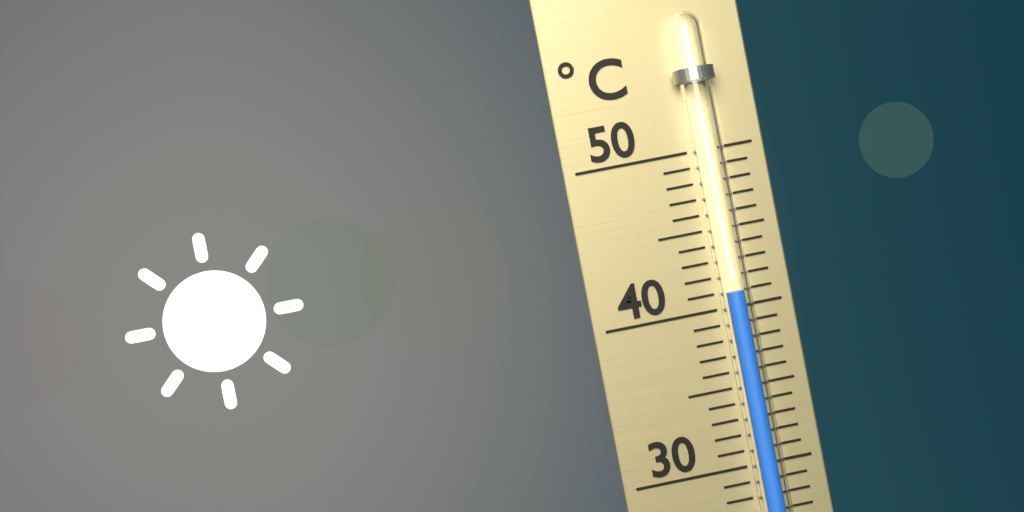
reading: 41 °C
